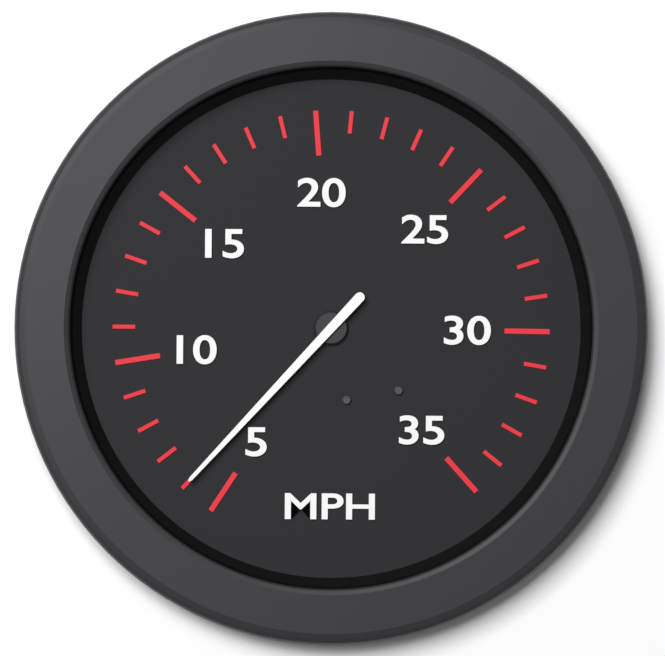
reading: 6 MPH
